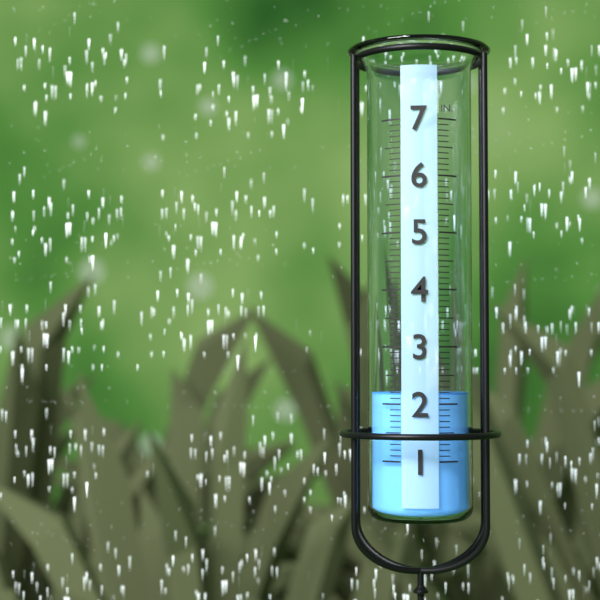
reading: 2.2 in
